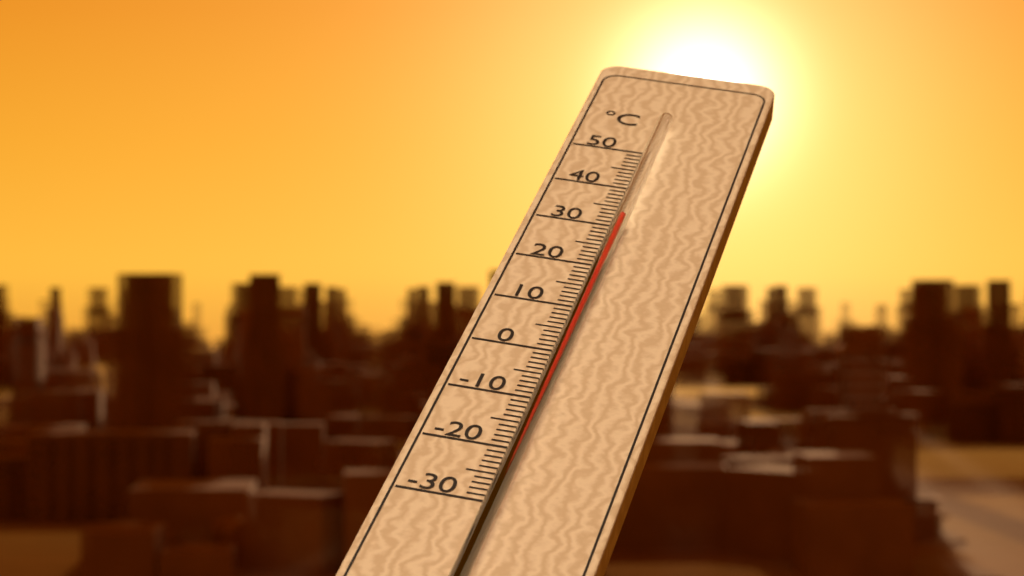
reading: 30 °C
